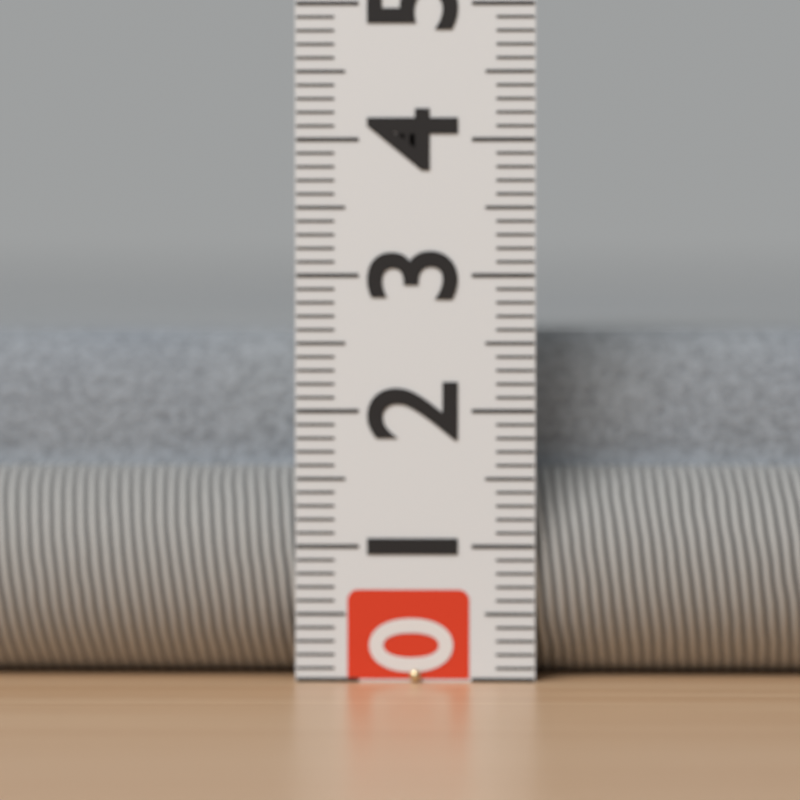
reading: 2.6 (no unit)
